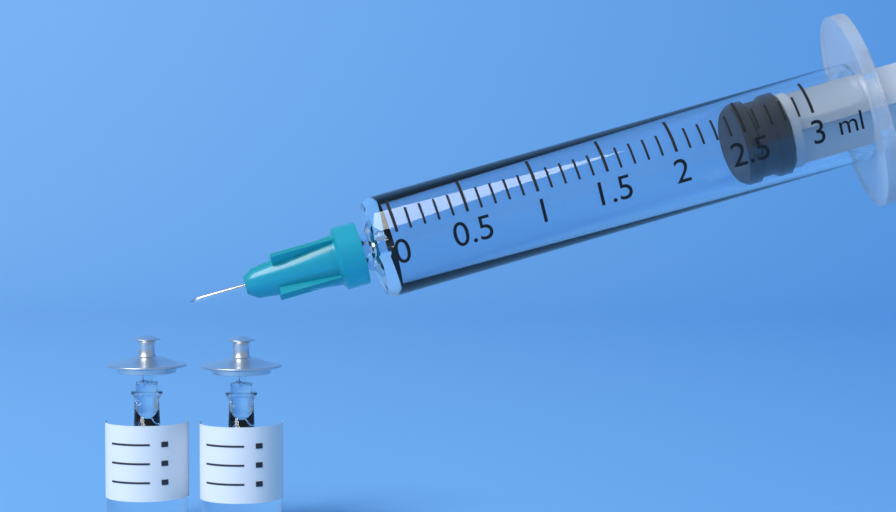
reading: 2.5 ml
